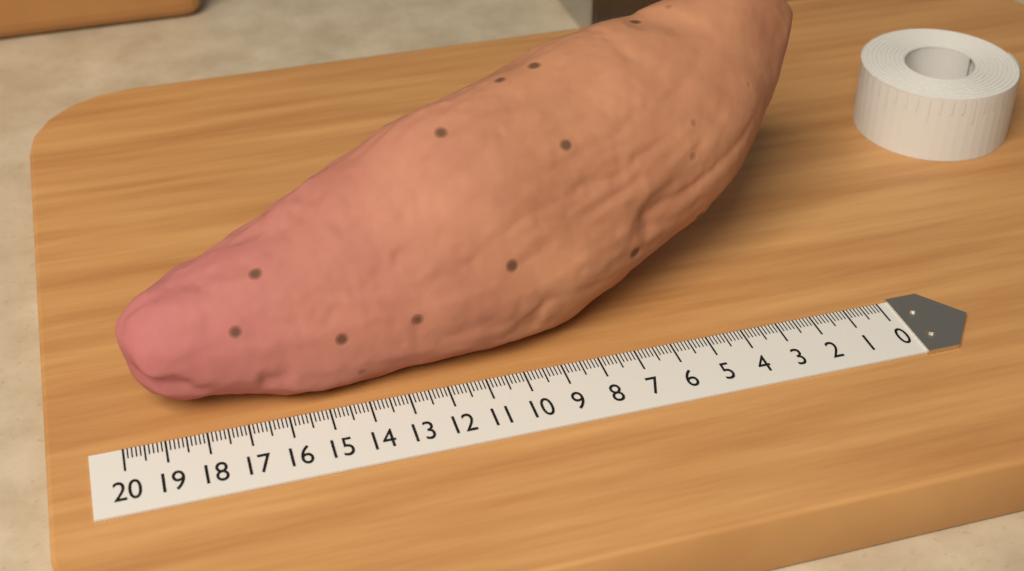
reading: 19.7 (no unit)
